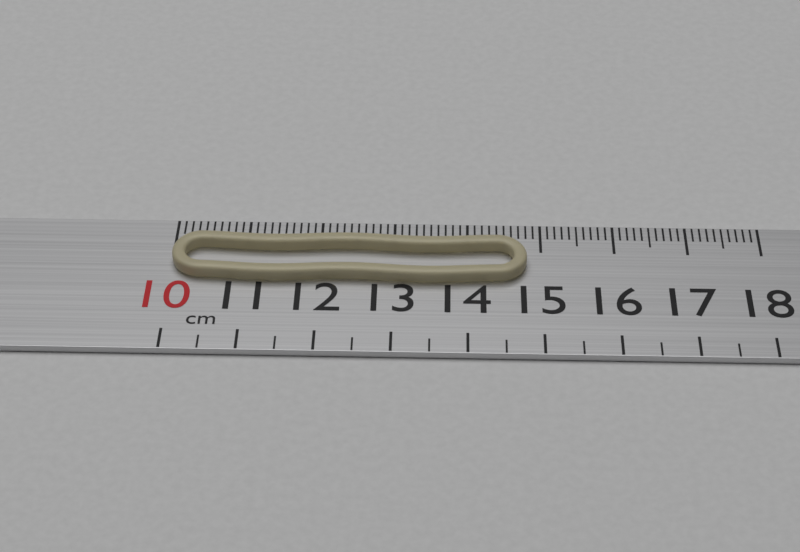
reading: 14.8 cm
